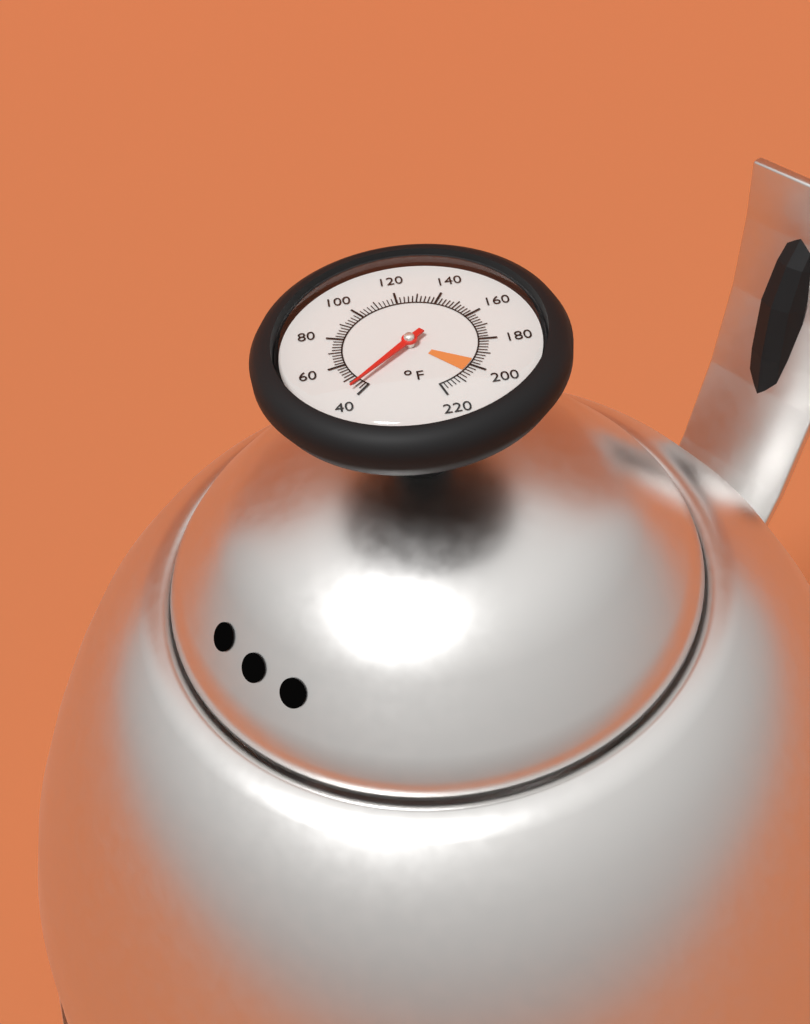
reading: 44 °F
